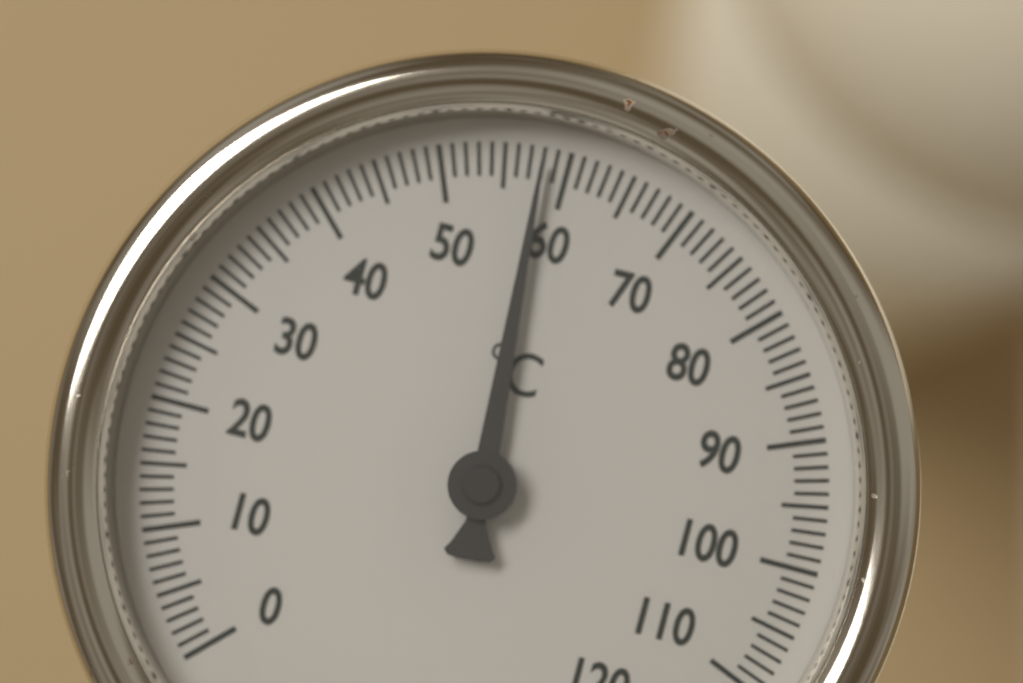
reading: 58 °C
